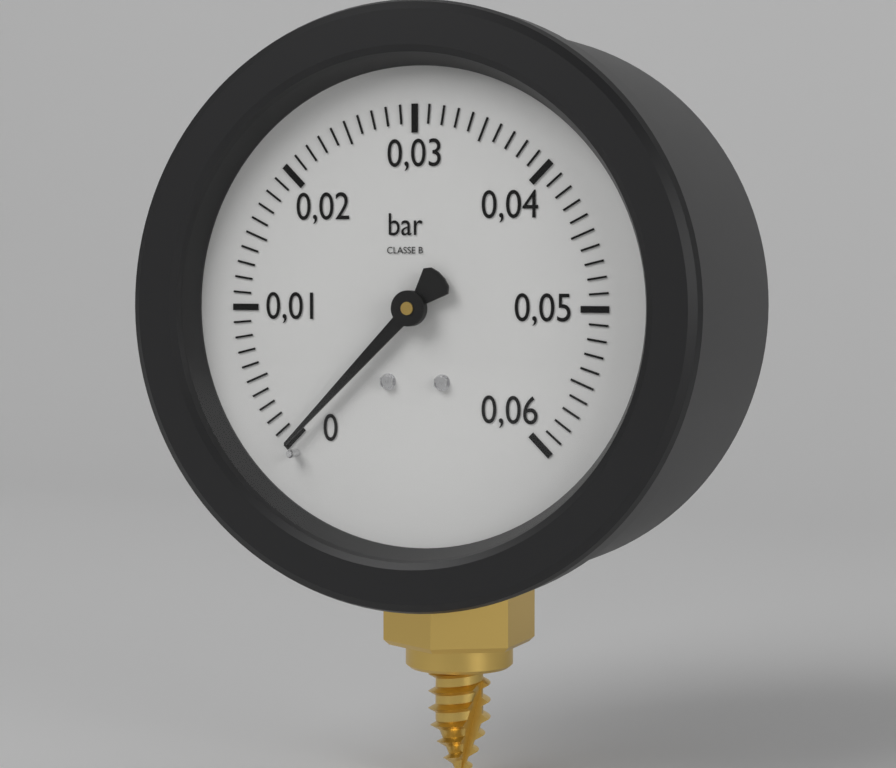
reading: 0.000 bar
